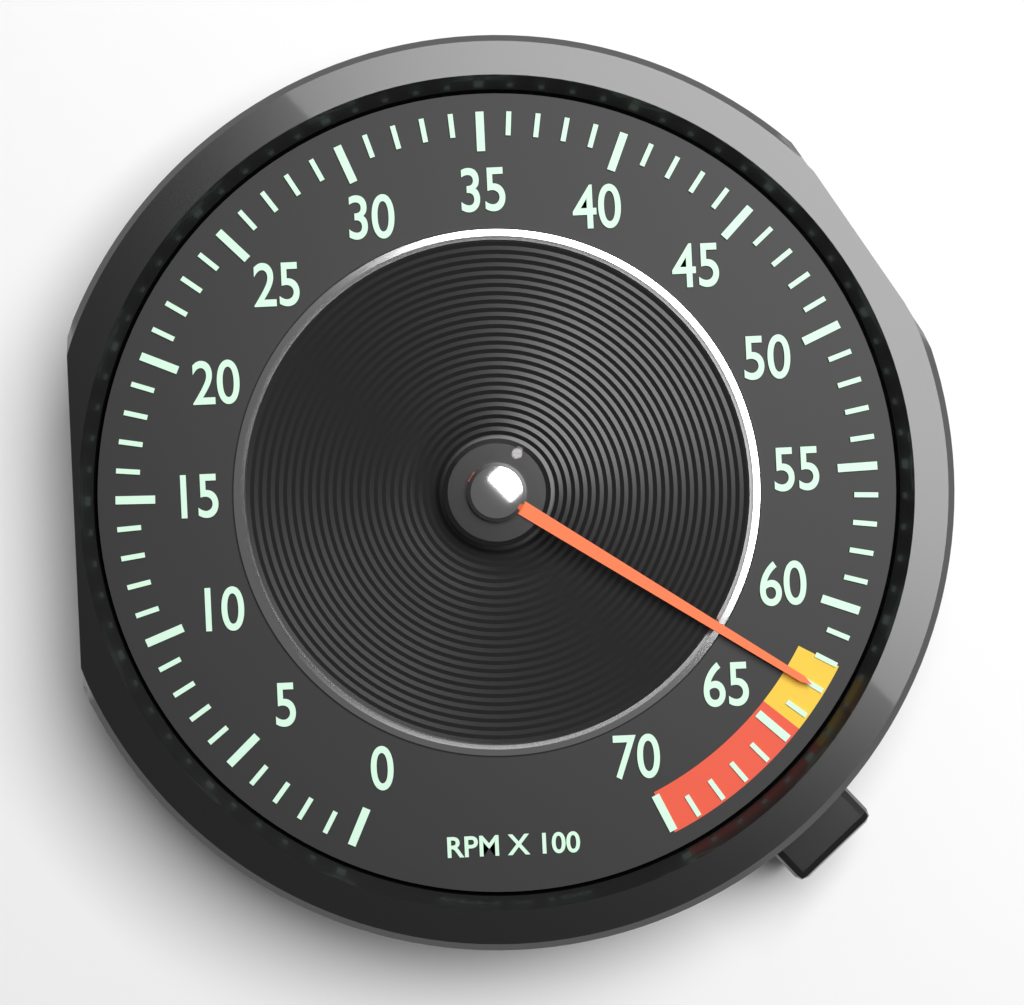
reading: 63 RPM x 100
